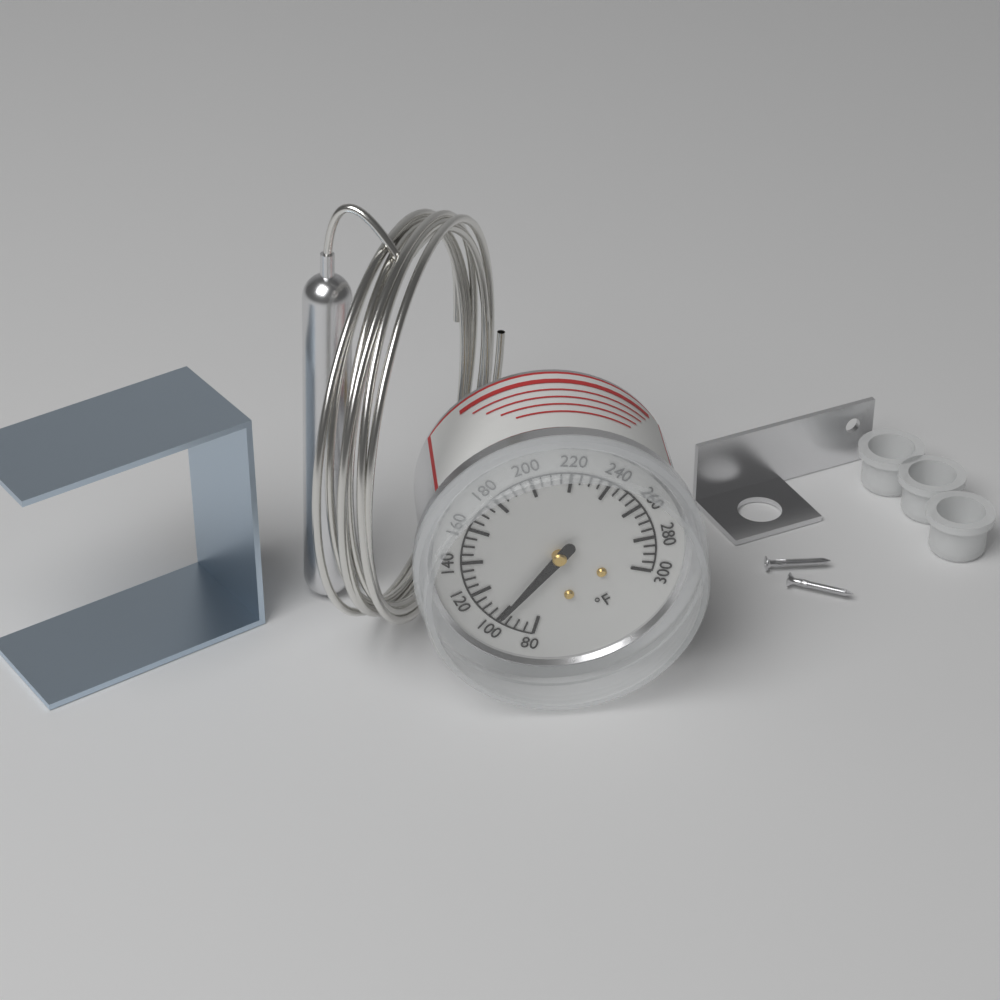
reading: 100 °F
